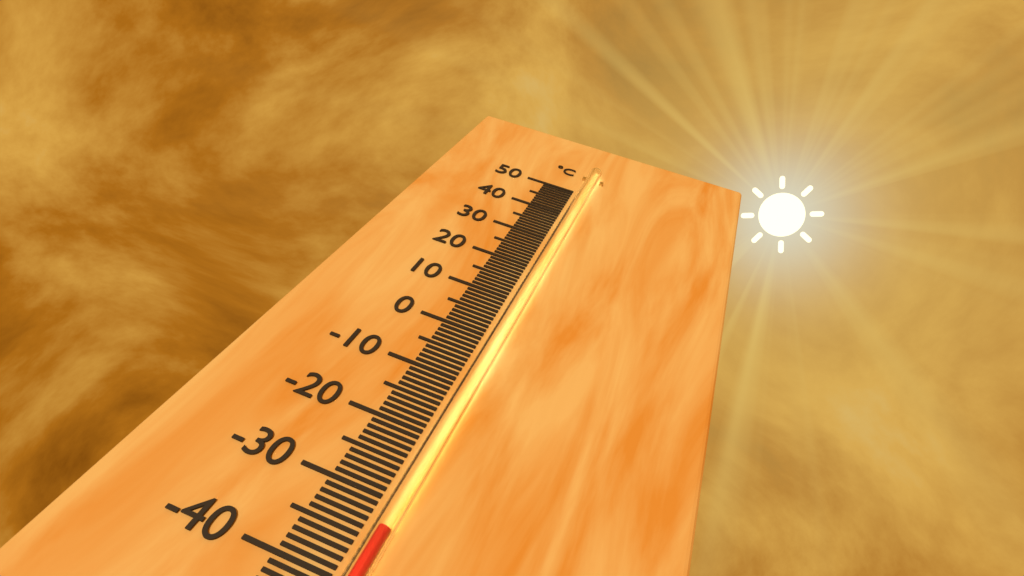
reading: -34 °C
